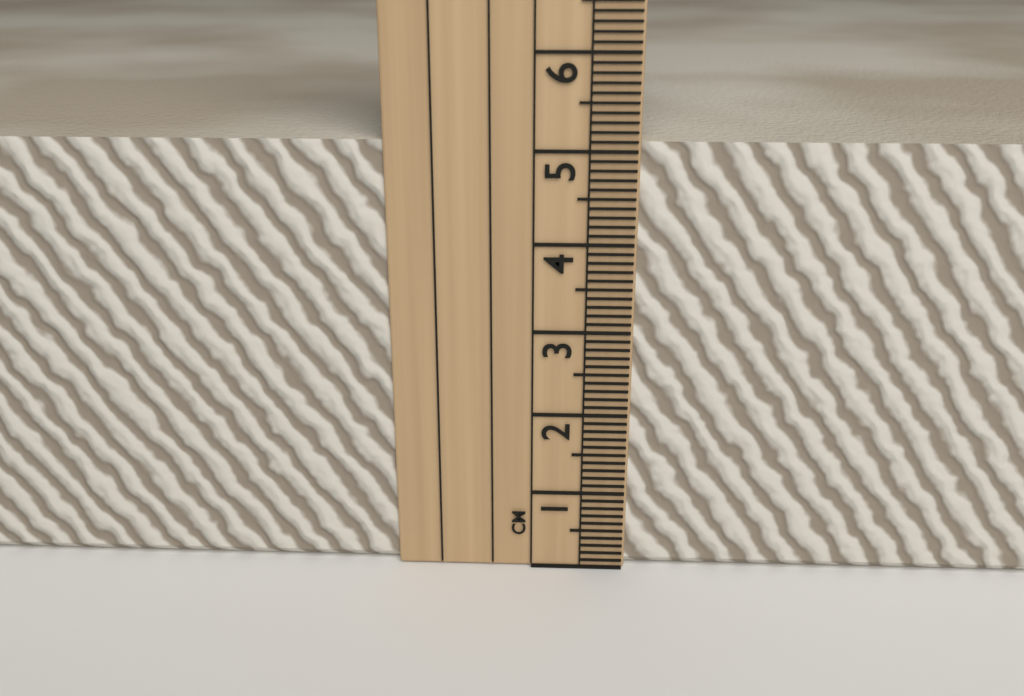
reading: 5.1 cm
